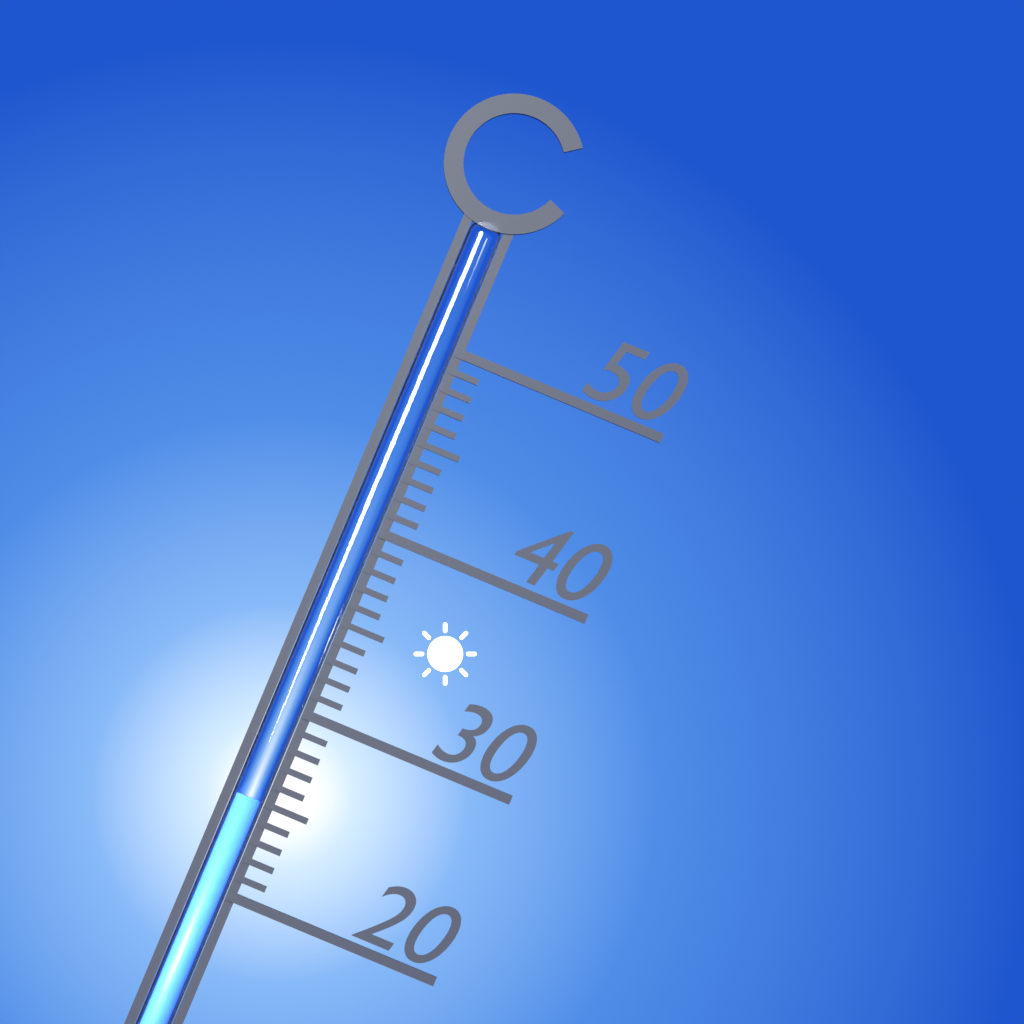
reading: 25 °C
